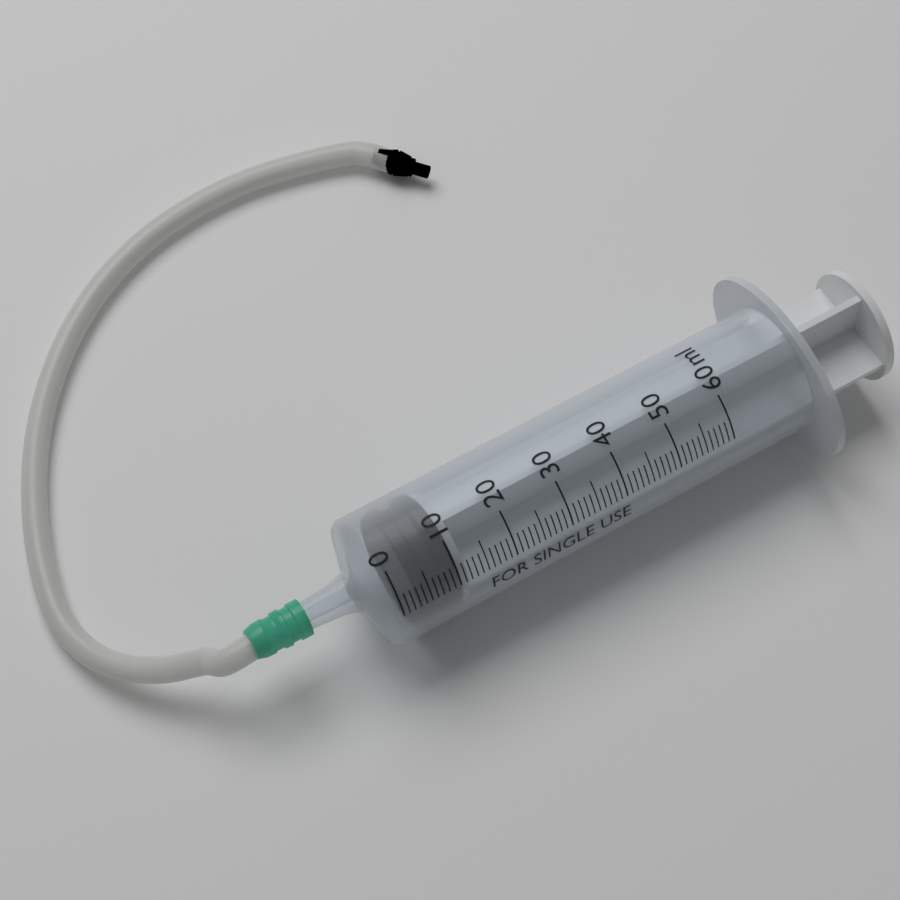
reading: 3 ml
